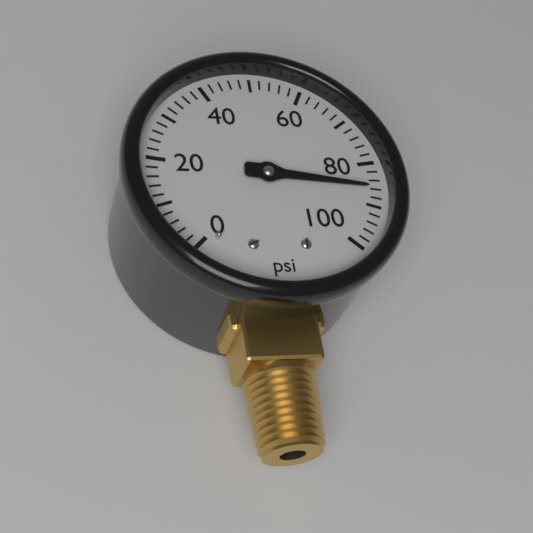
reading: 86 psi
